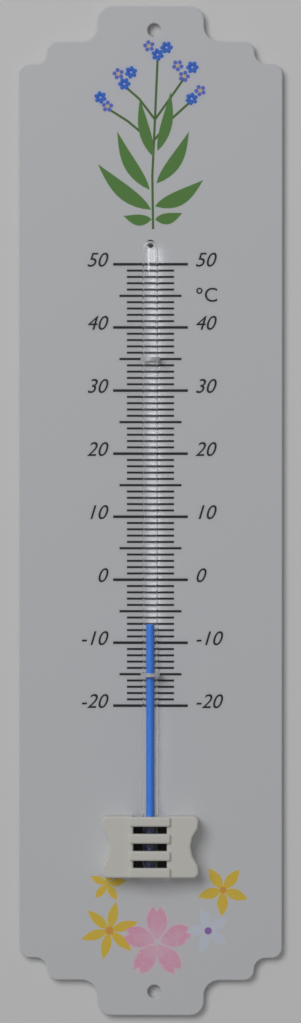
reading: -7 °C
